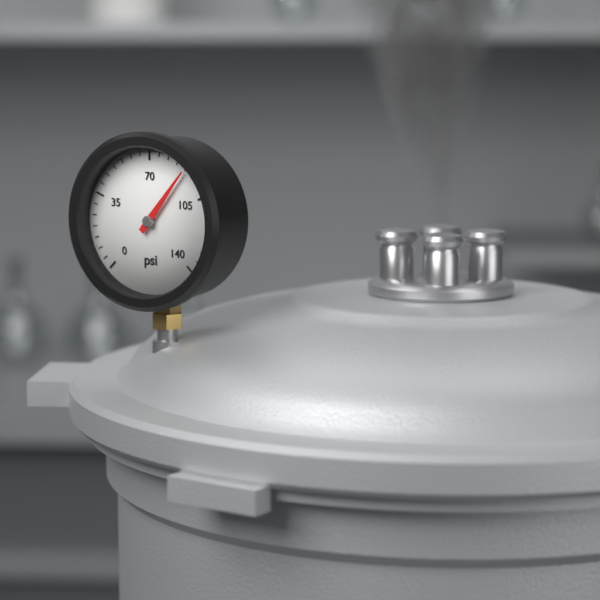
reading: 90 psi
